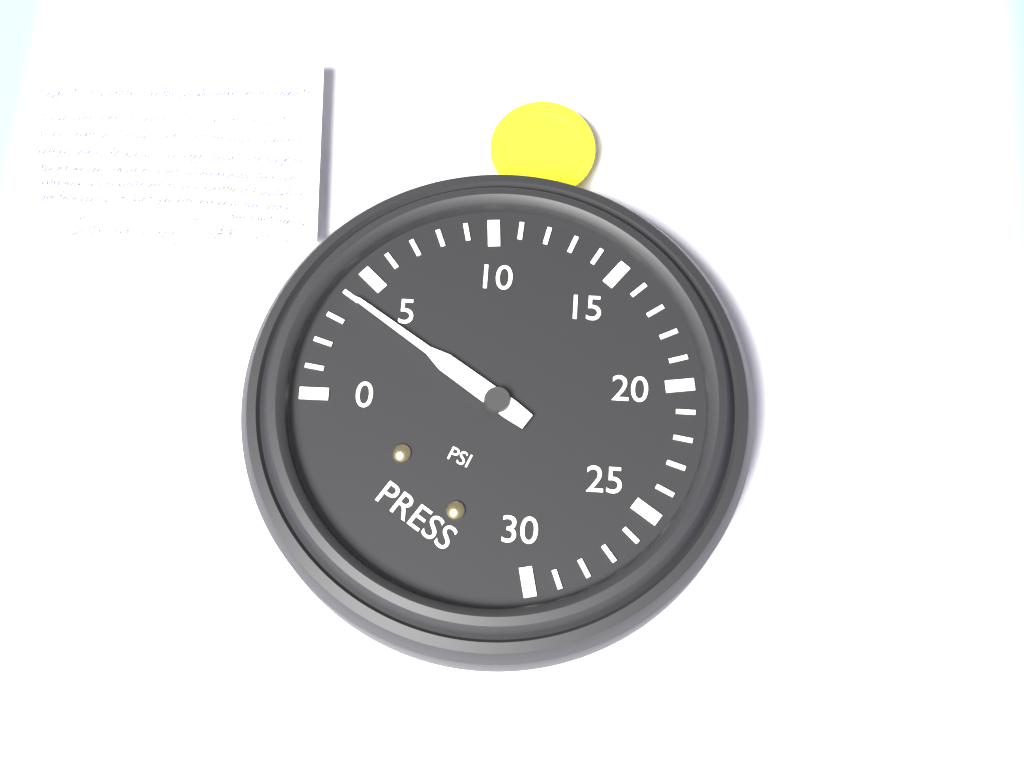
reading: 4 psi
